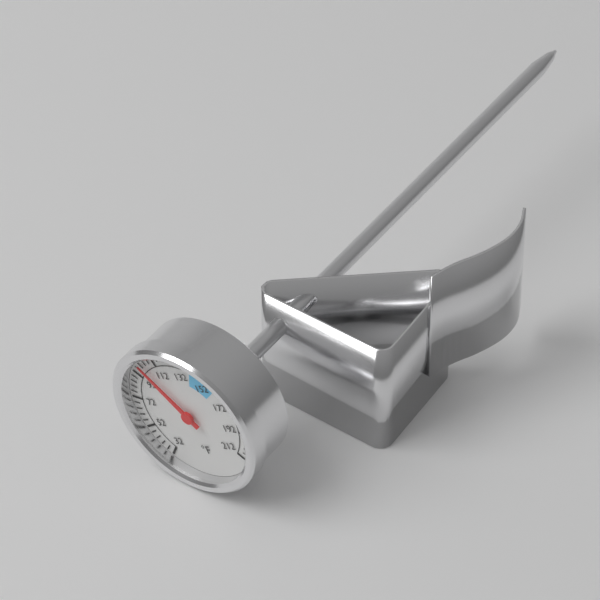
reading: 100 °F
